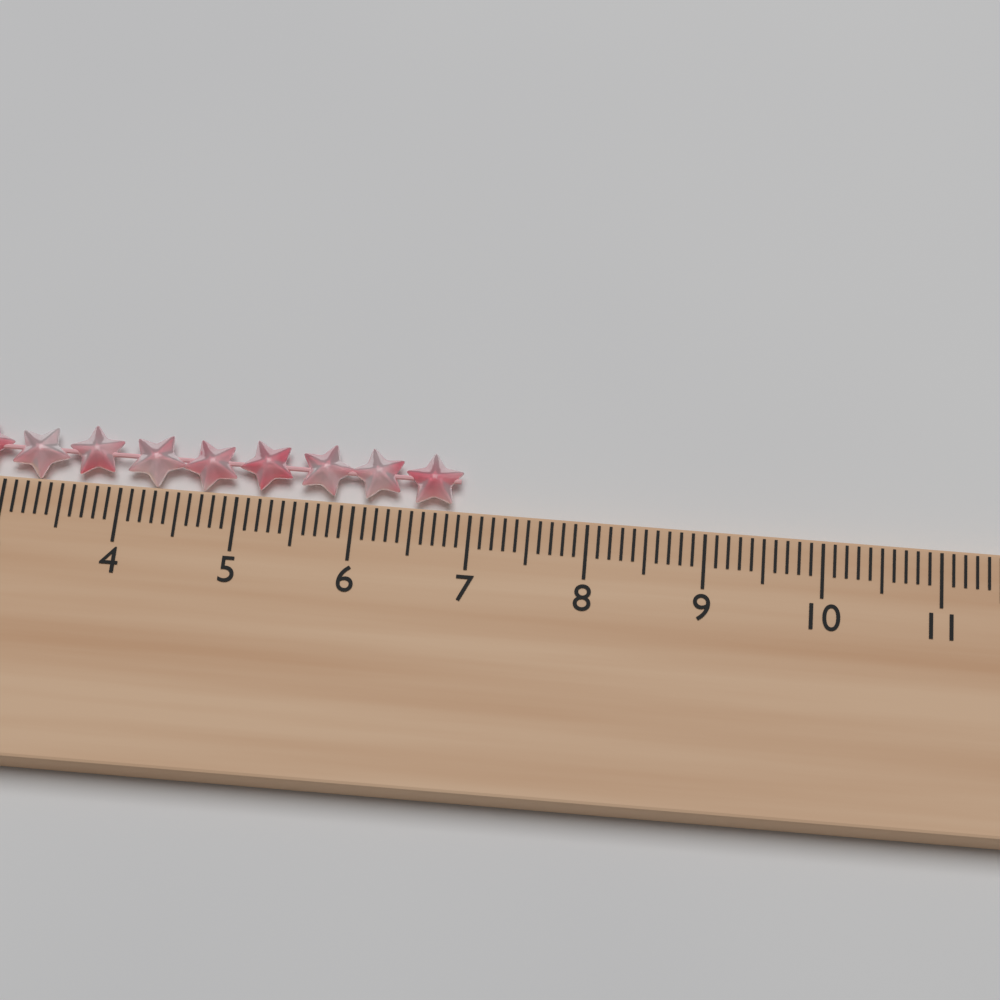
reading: 6.9 cm
